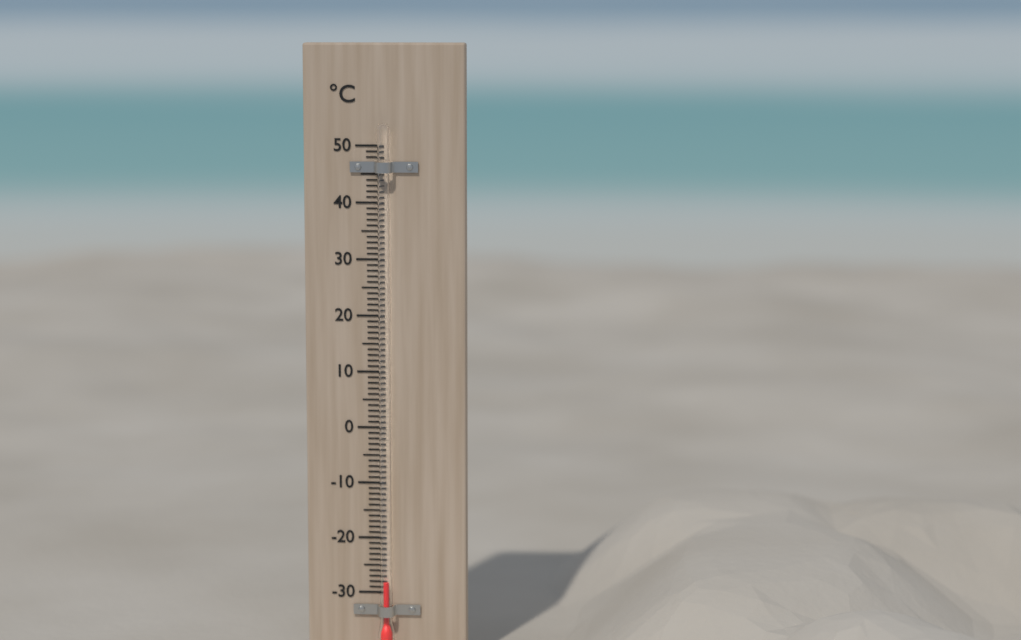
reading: -28 °C
